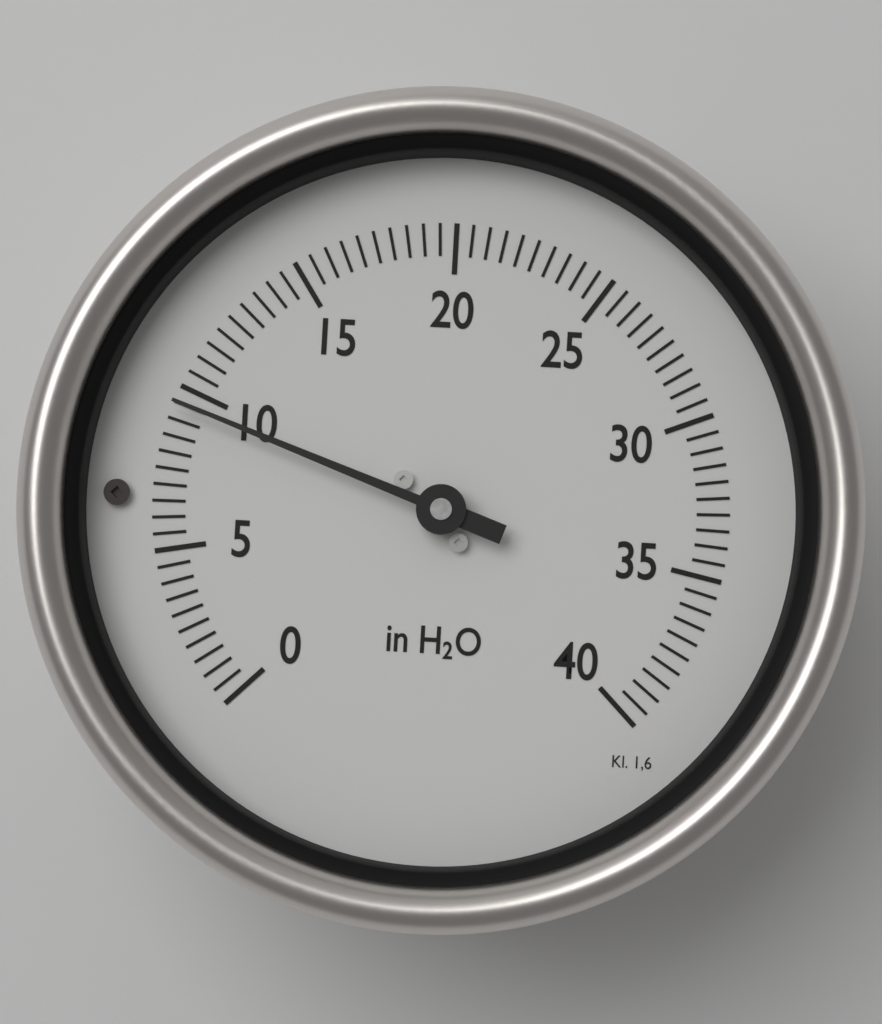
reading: 9.5 in H2O
